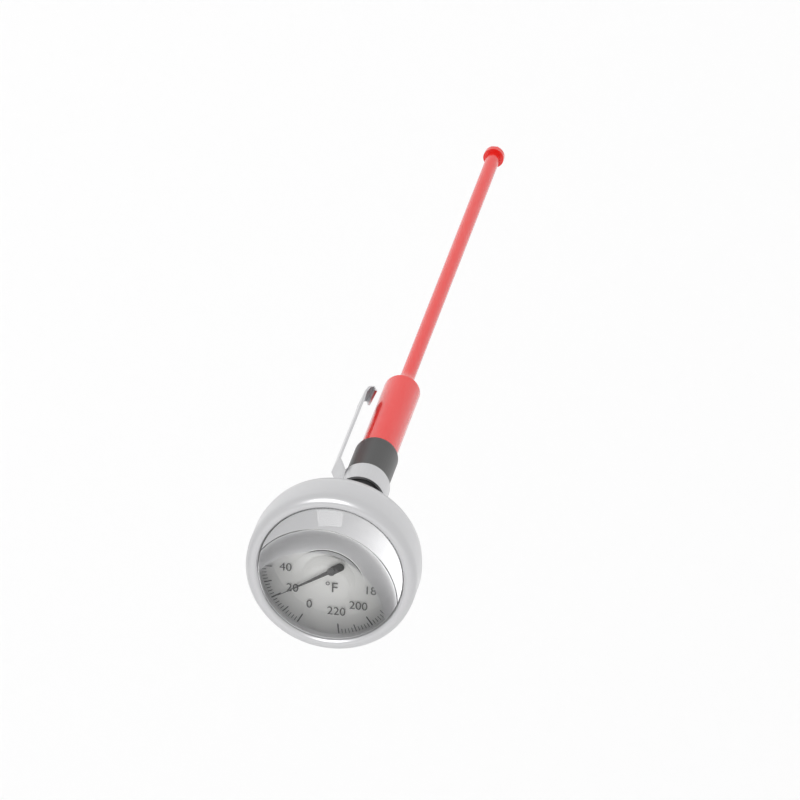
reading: 20 °F
